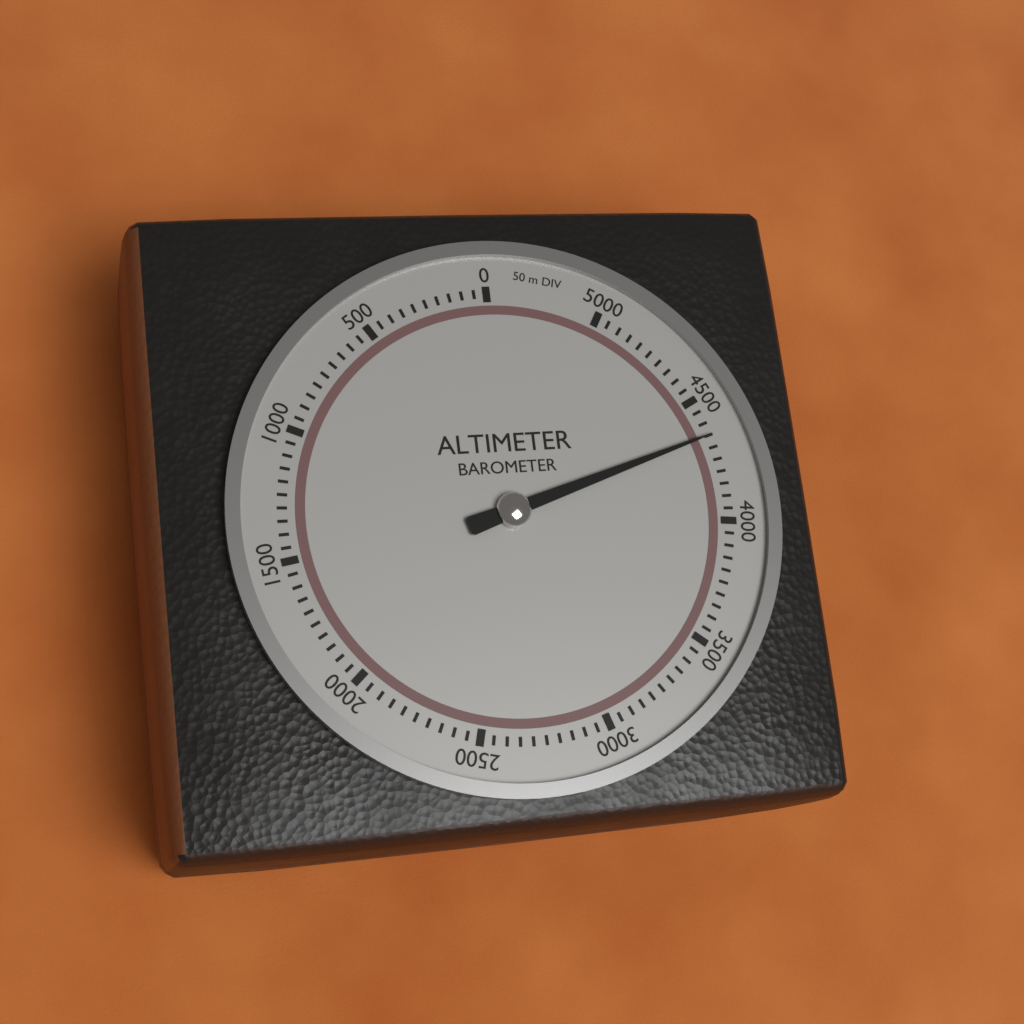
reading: 4350 m
